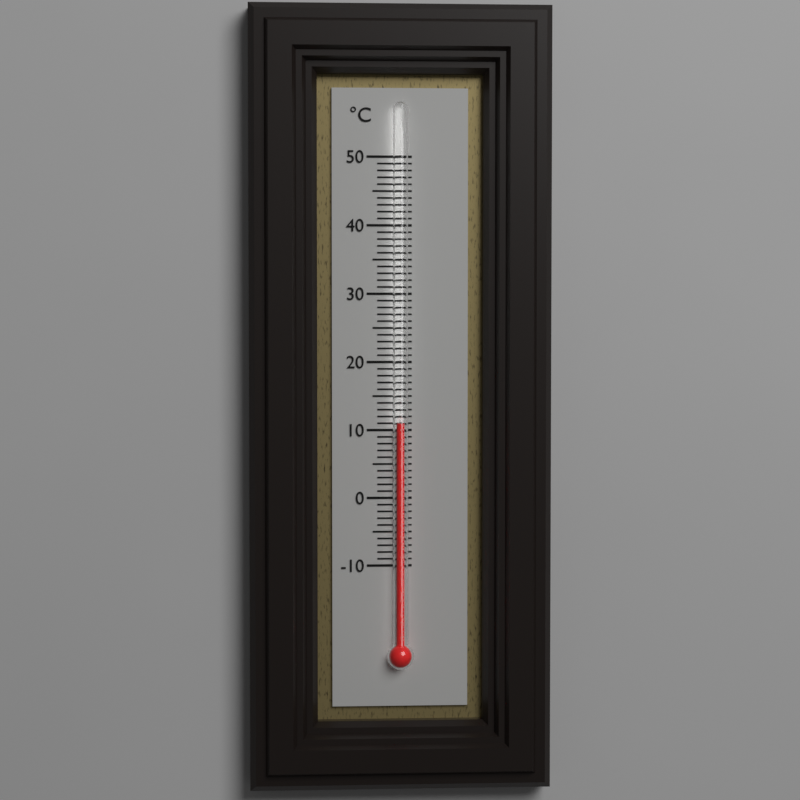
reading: 11 °C
